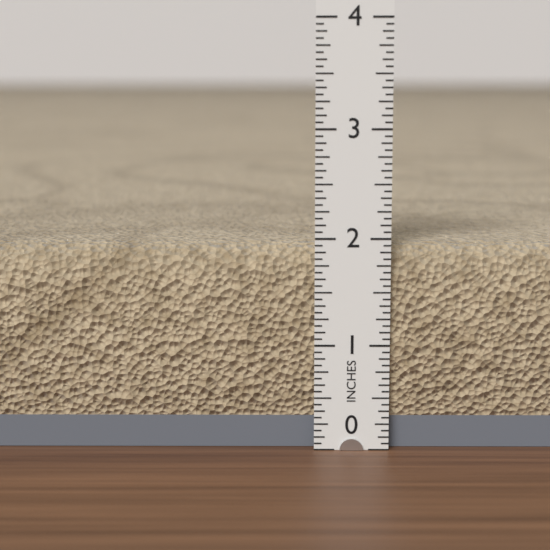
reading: 1.9375 in
